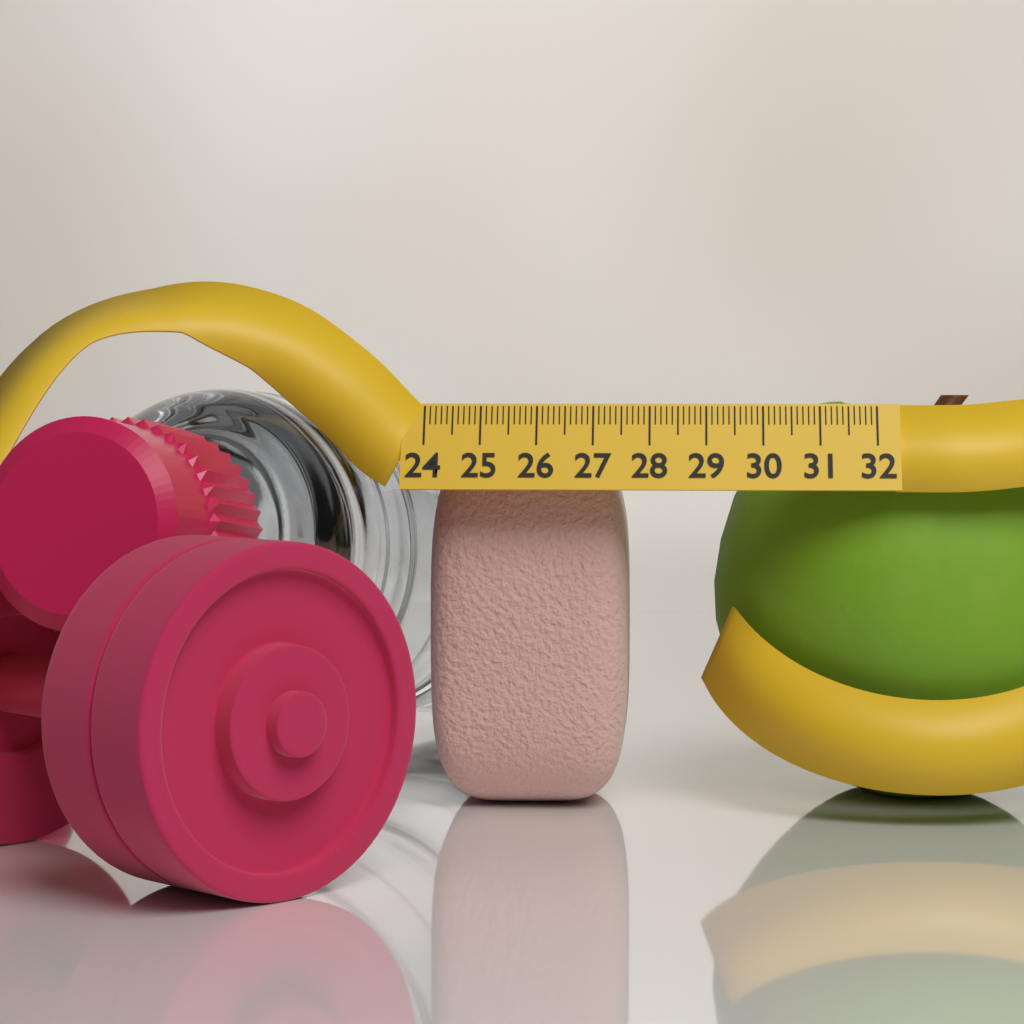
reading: 27.6 (no unit)
